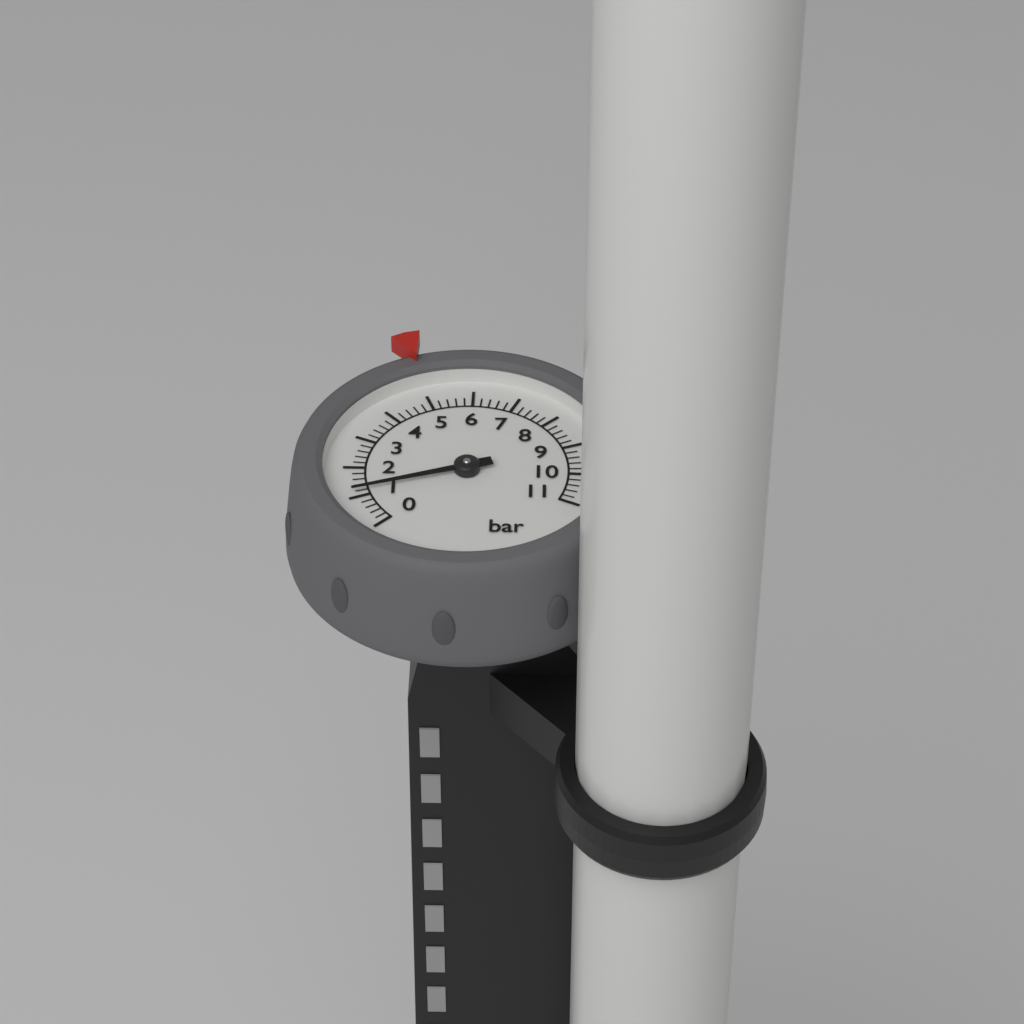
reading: 1.2 bar
